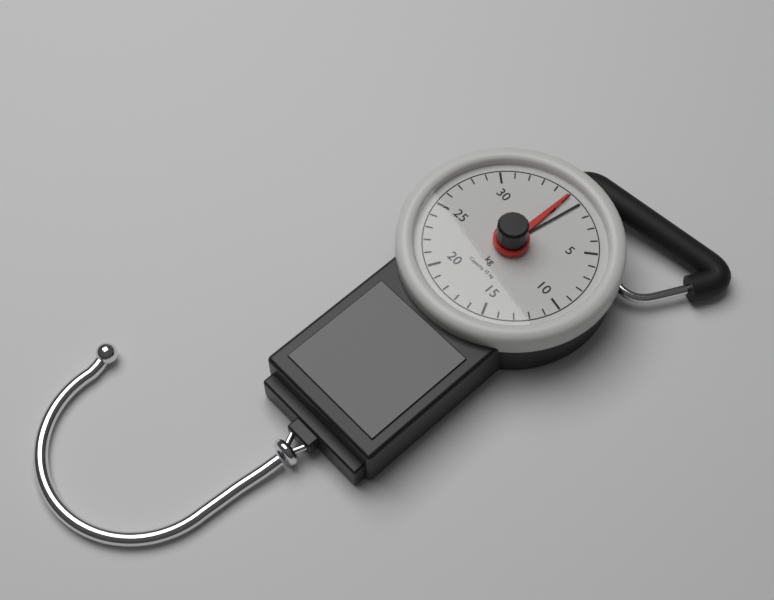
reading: 0 kg
